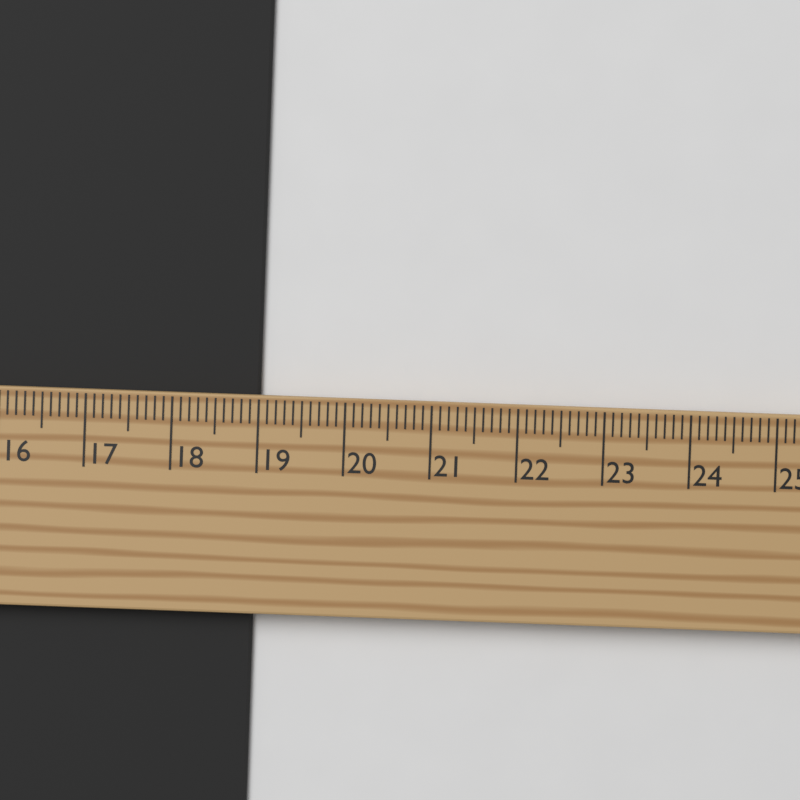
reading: 19.0 cm
